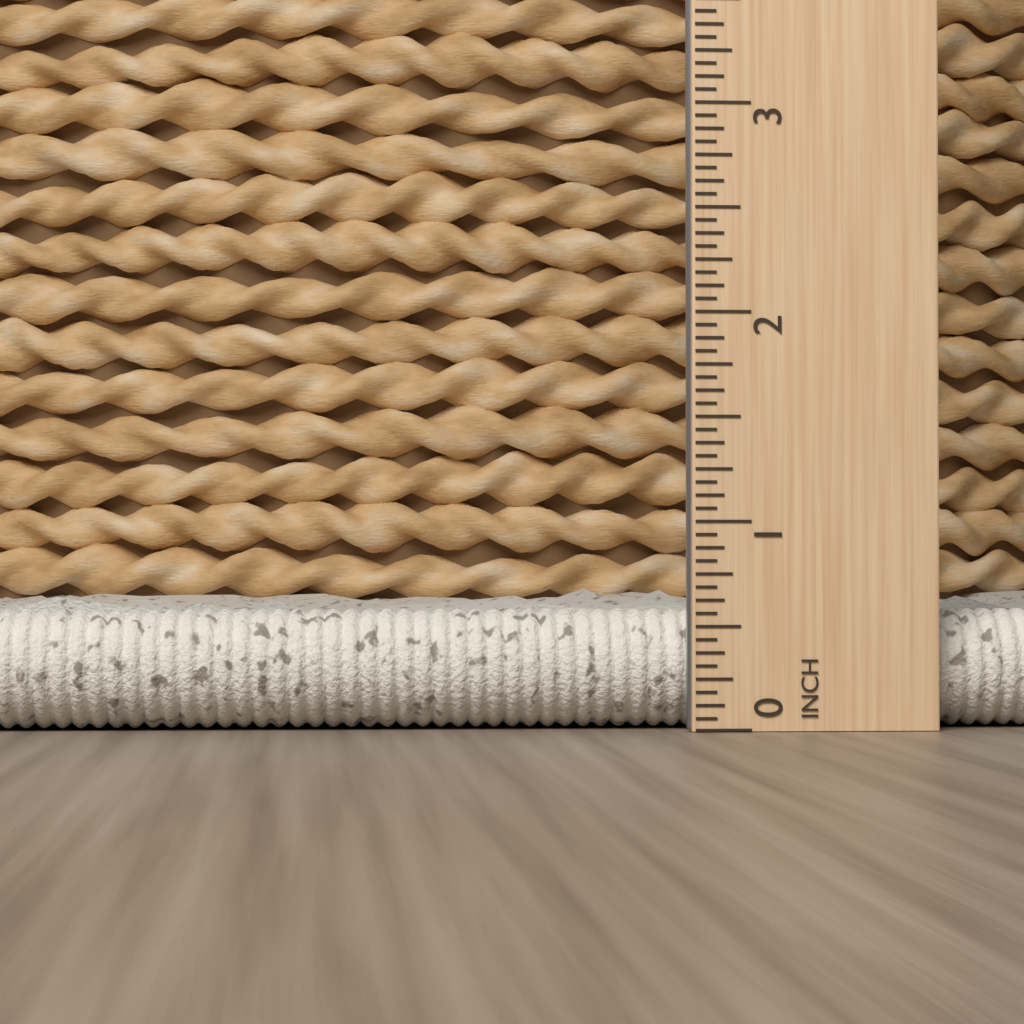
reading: 0.6250 inch
